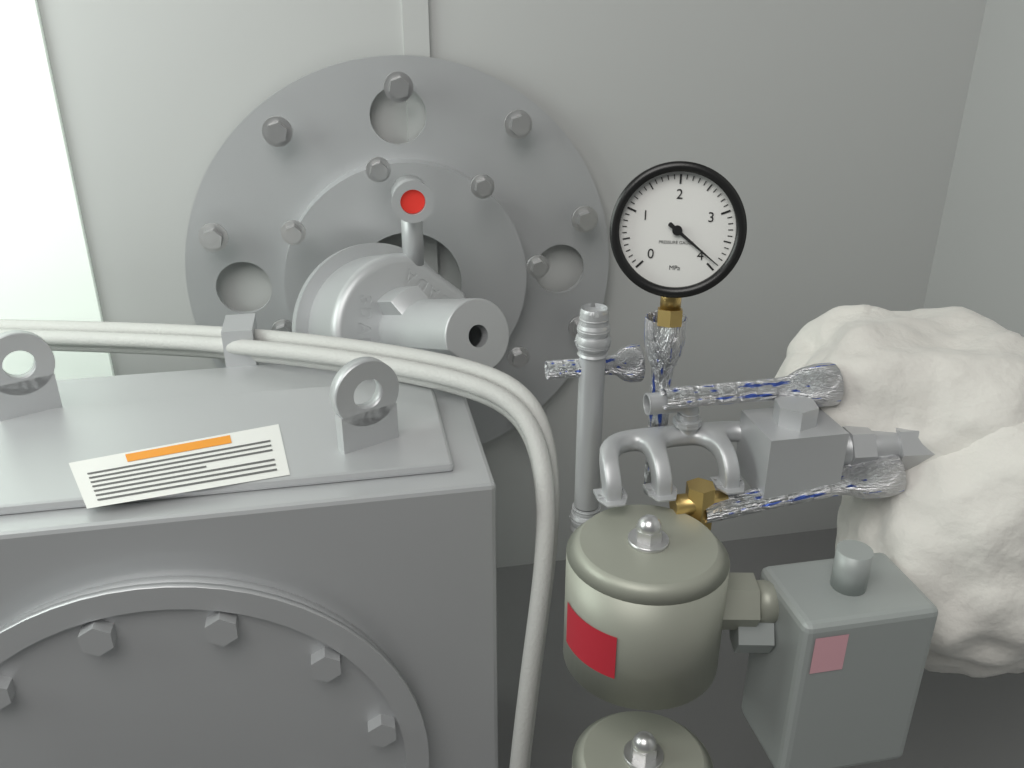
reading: 3.9 MPa
